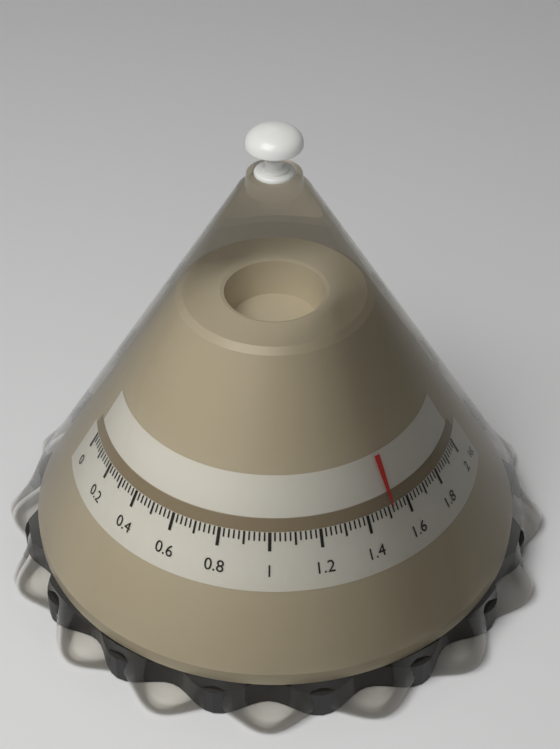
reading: 1.52 kg
